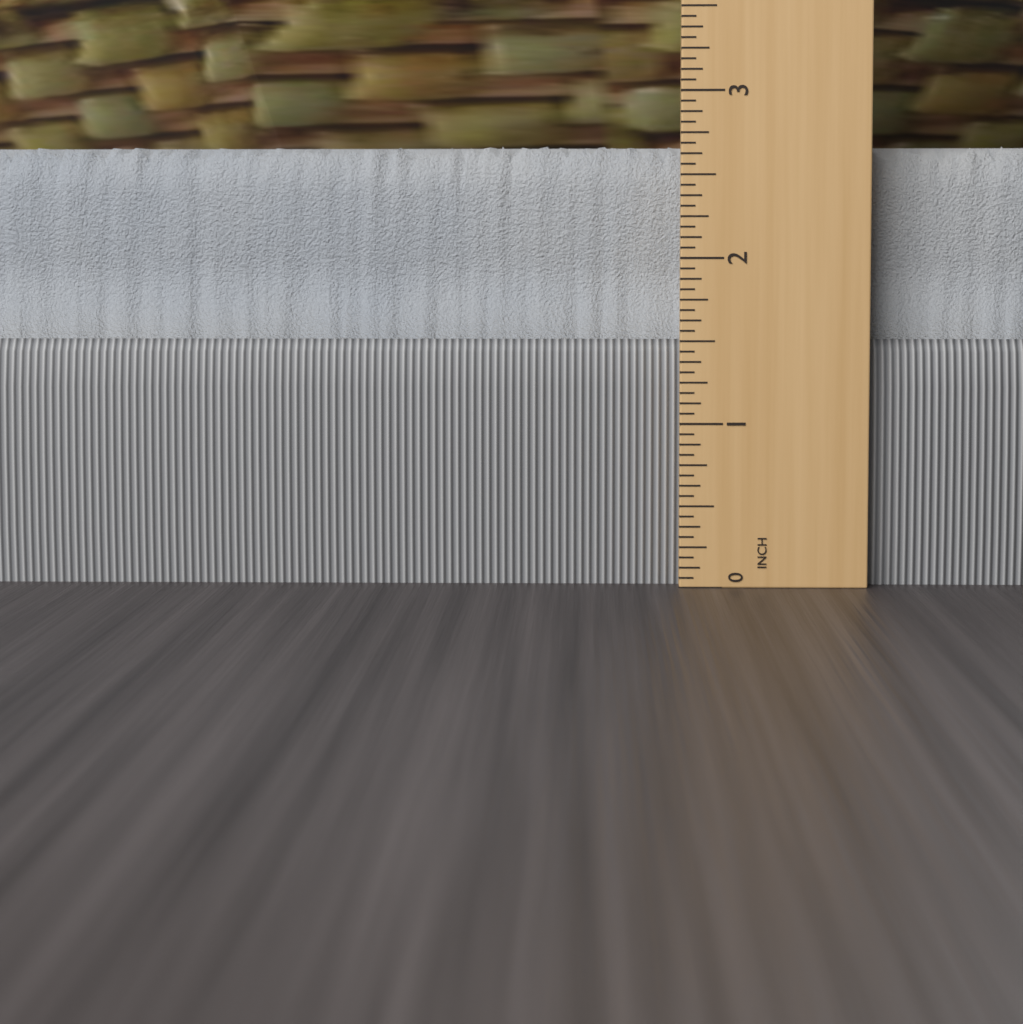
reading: 2.6875 in
